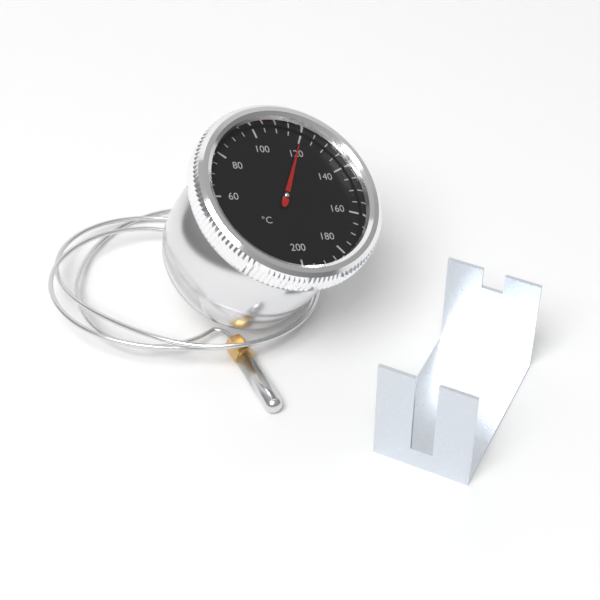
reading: 120 °C
